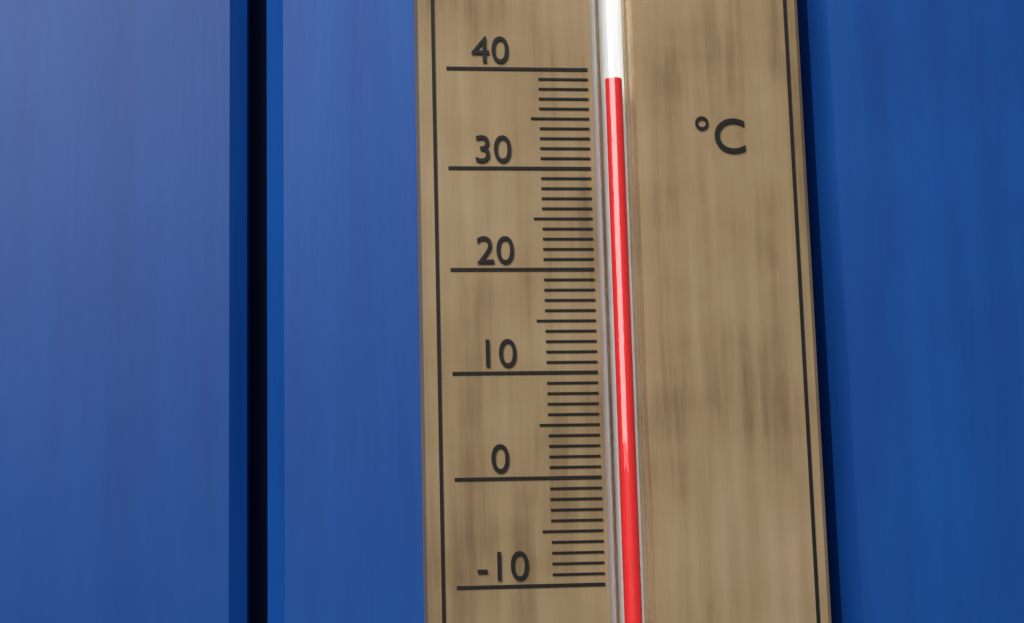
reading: 39 °C
